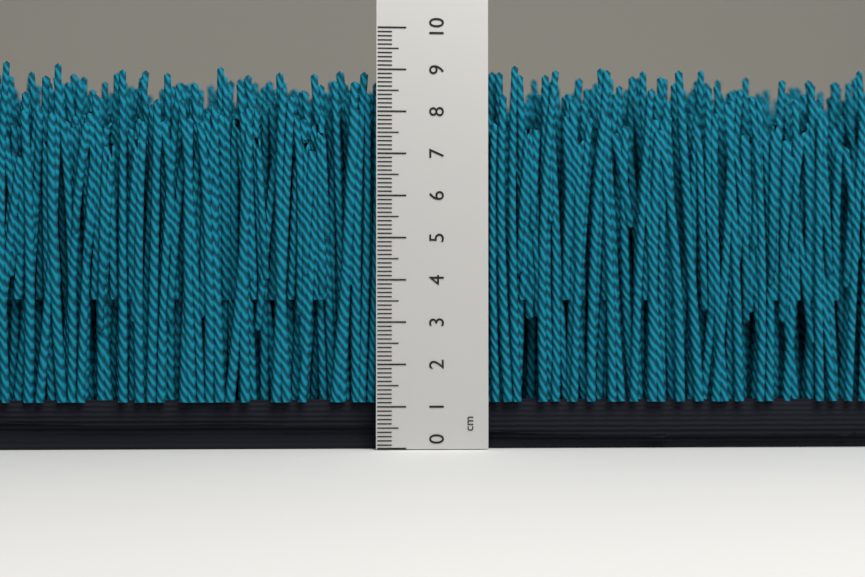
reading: 9.2 cm
